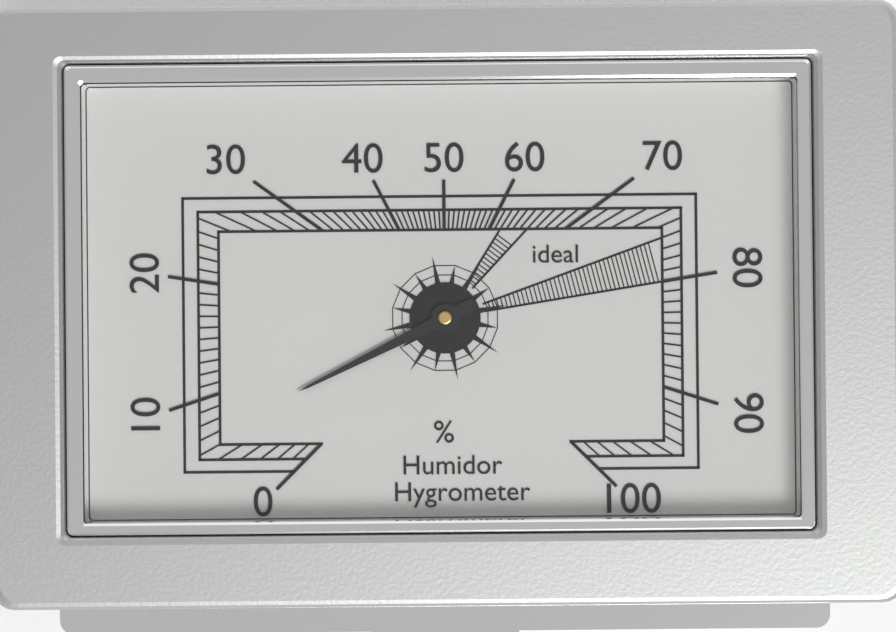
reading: 7 %
